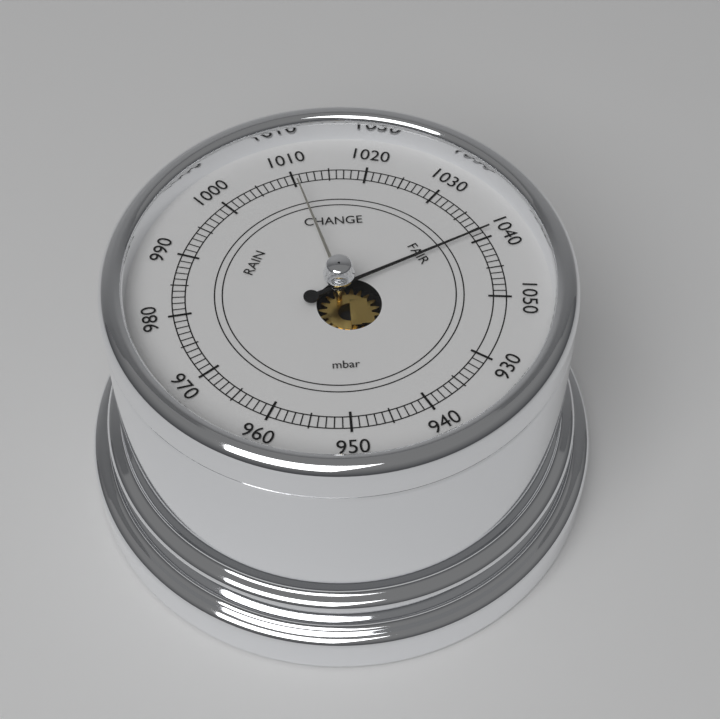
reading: 1039 mbar
